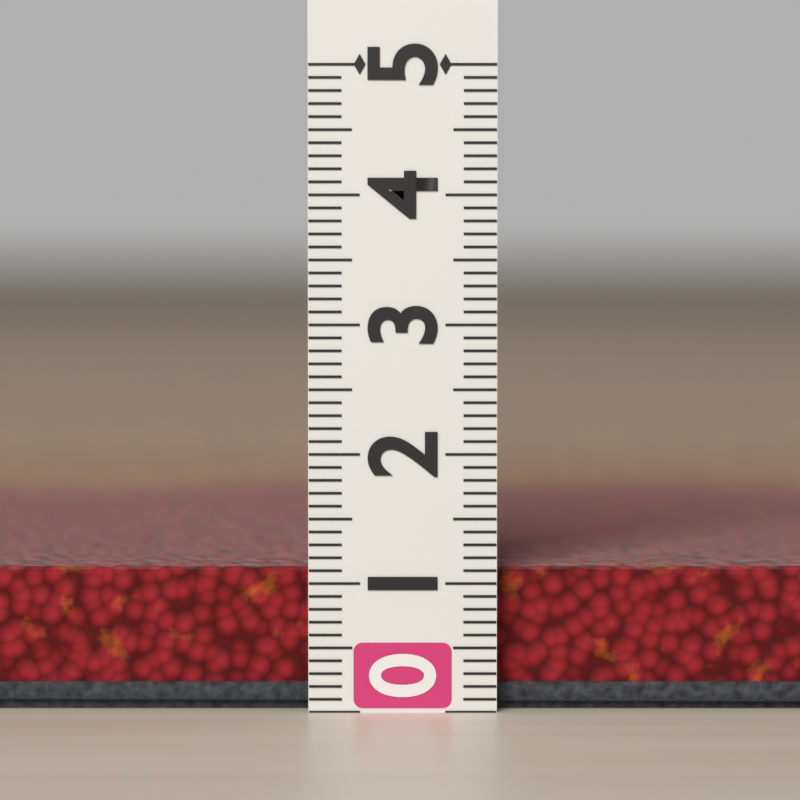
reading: 1.1 (no unit)
